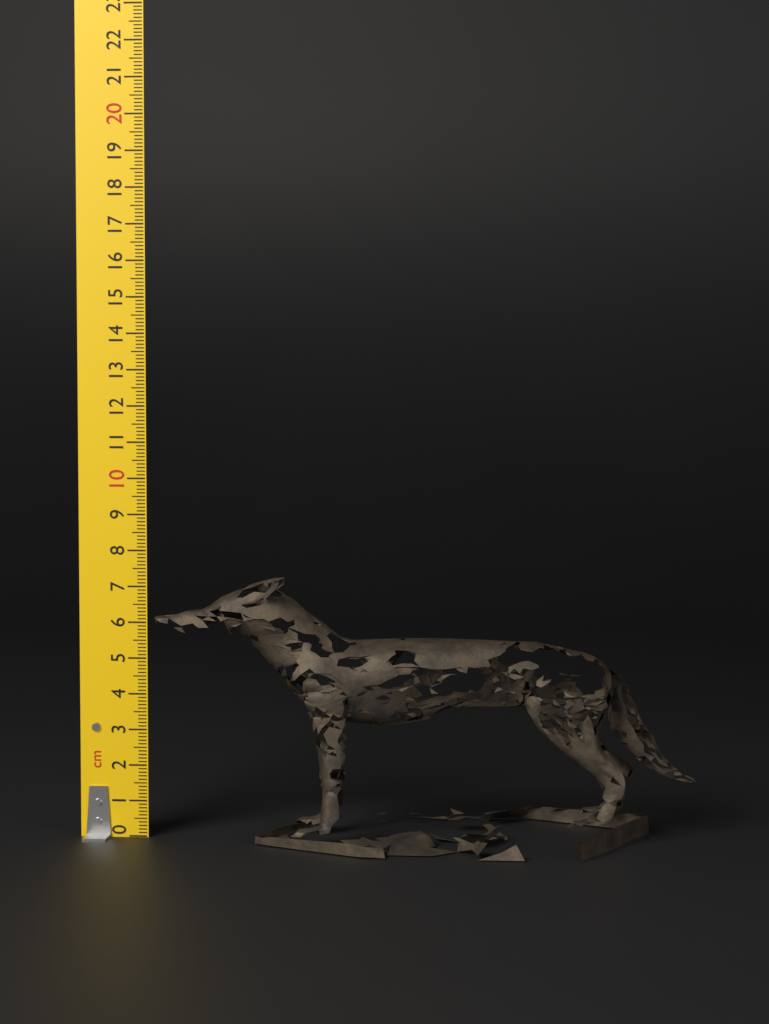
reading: 7.2 cm
